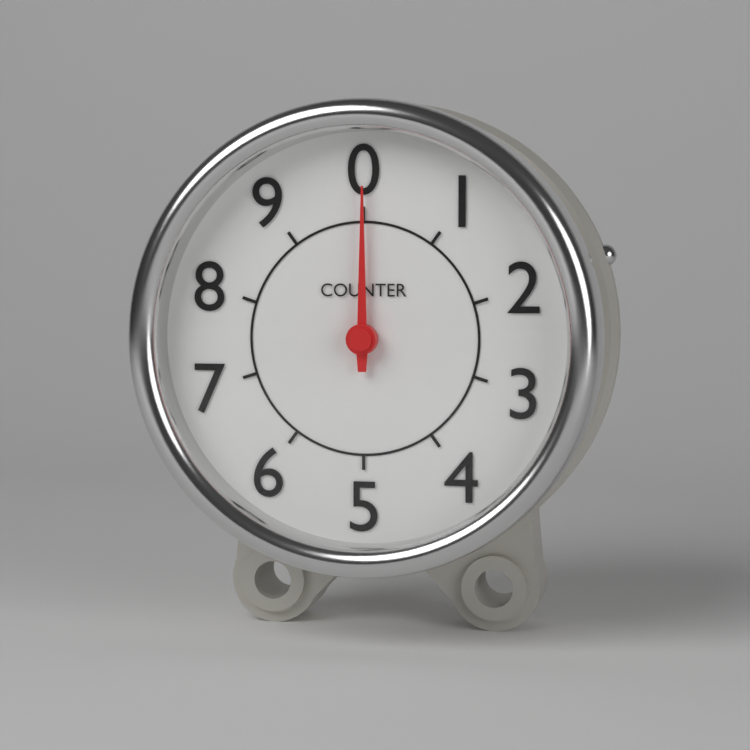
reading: 0 (no unit)
